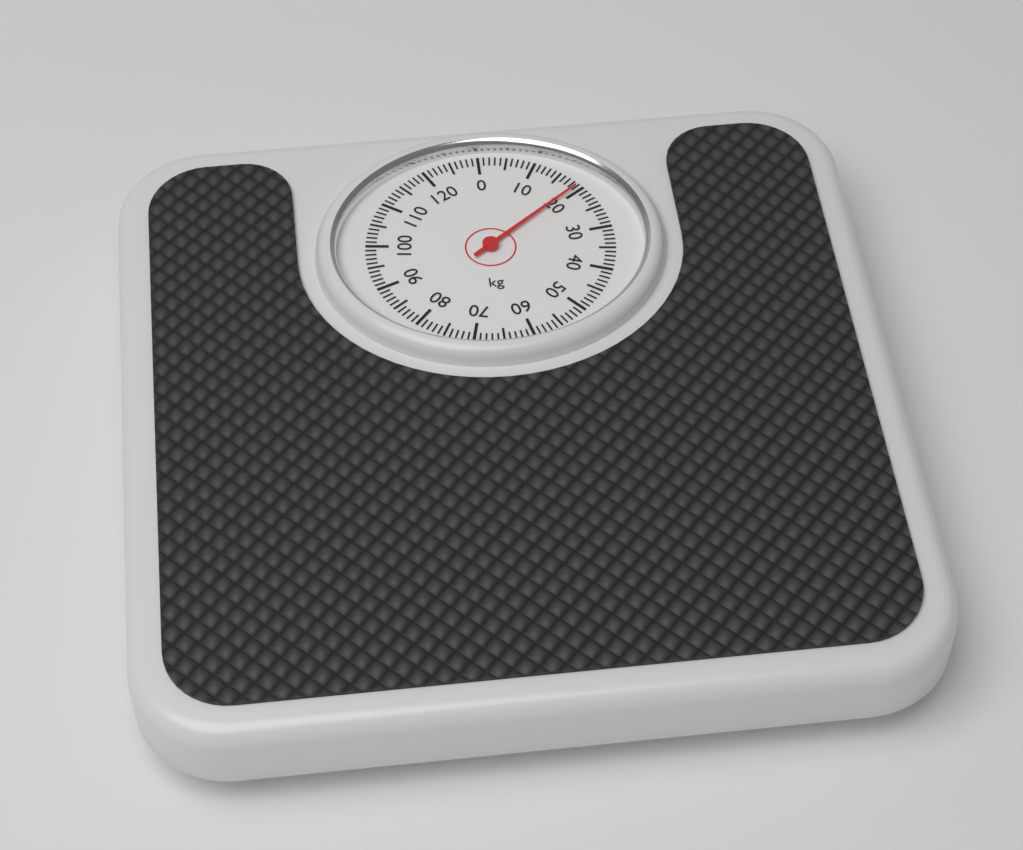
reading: 19 kg
